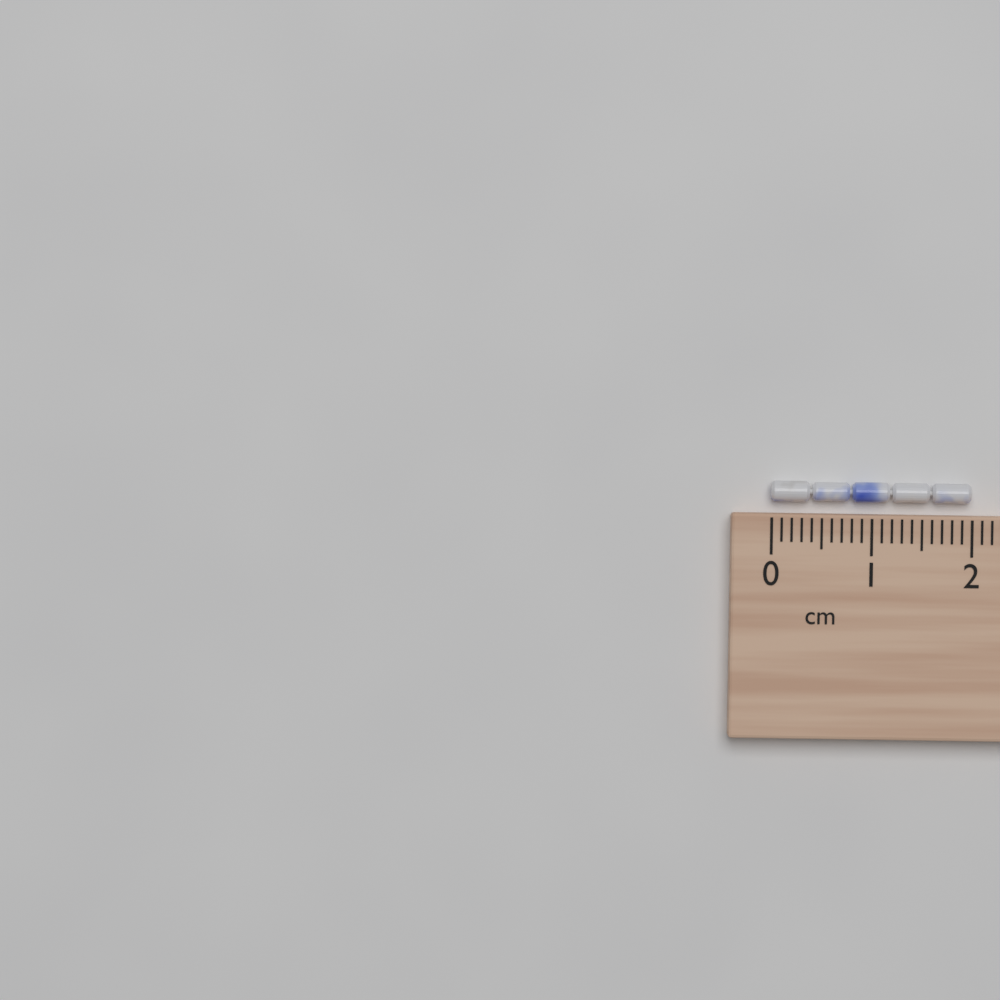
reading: 2.0 cm
